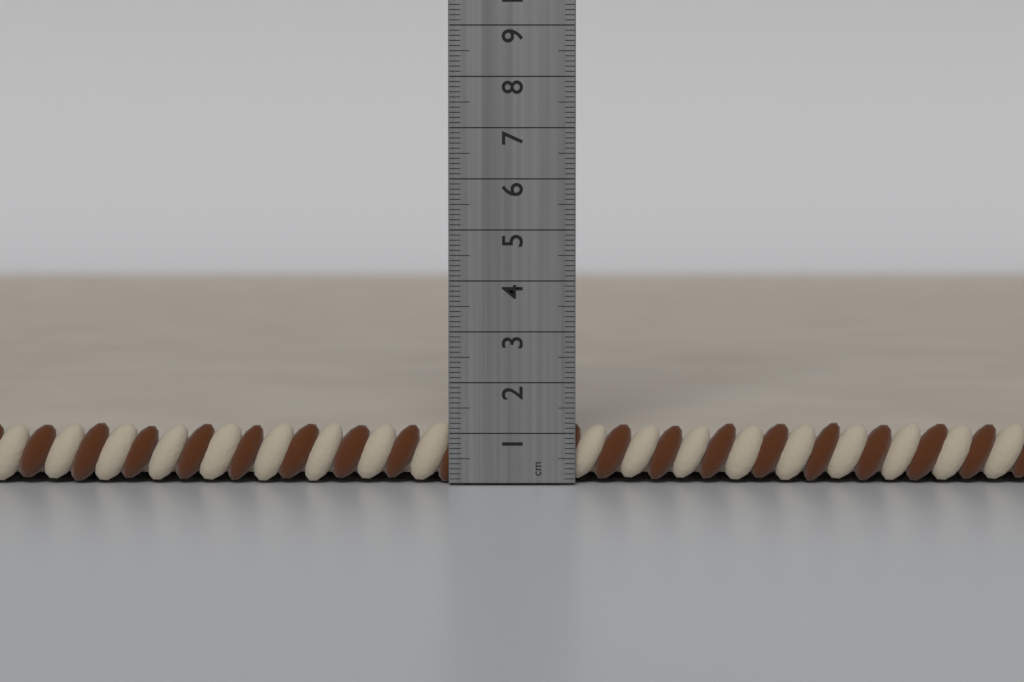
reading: 1.2 cm
